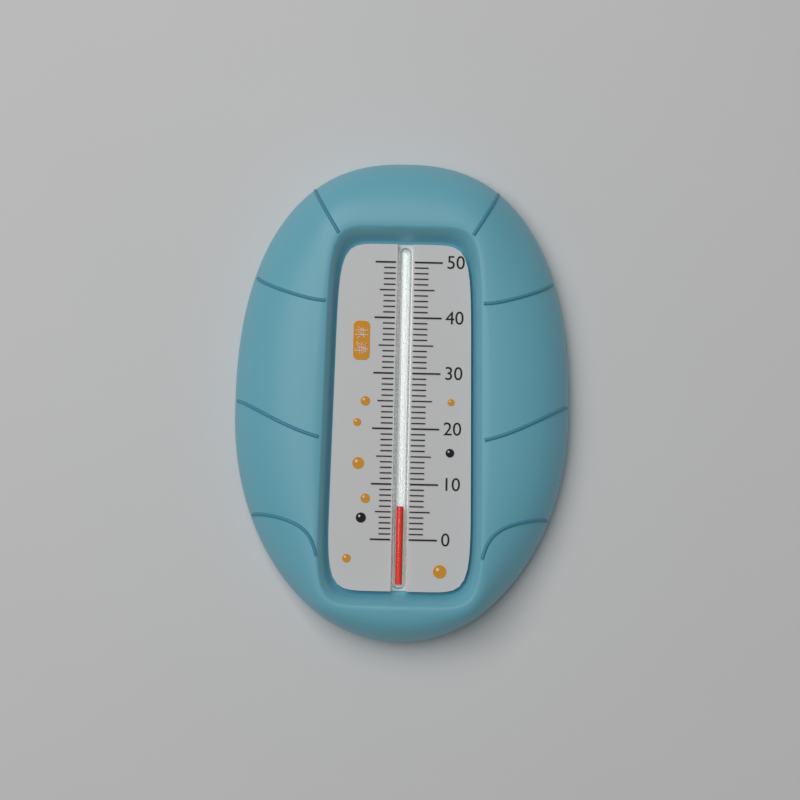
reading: 6 (no unit)
